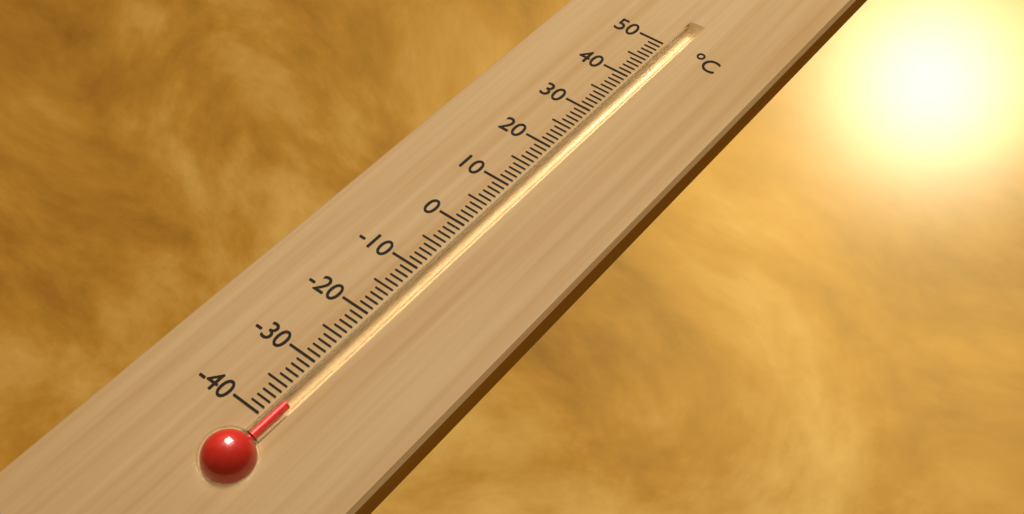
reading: -37 °C
